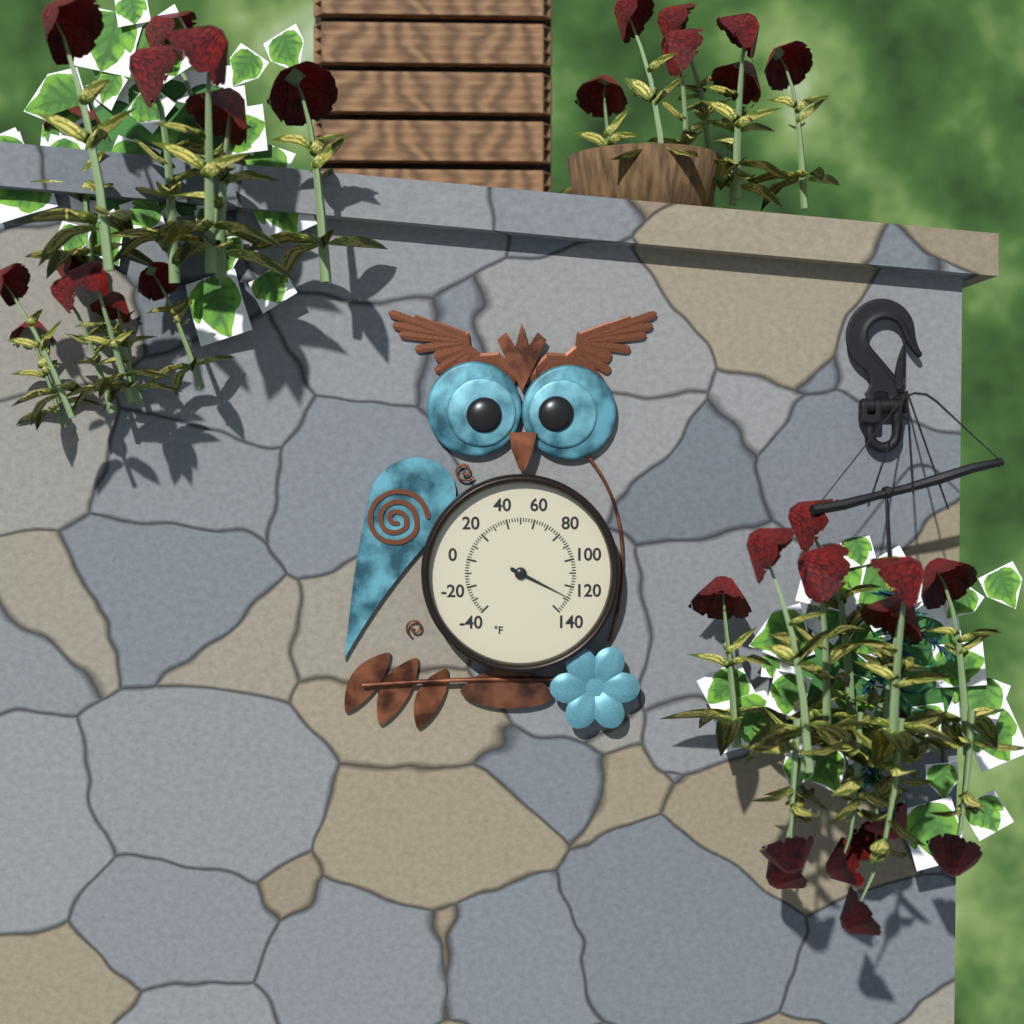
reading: 128 °F
